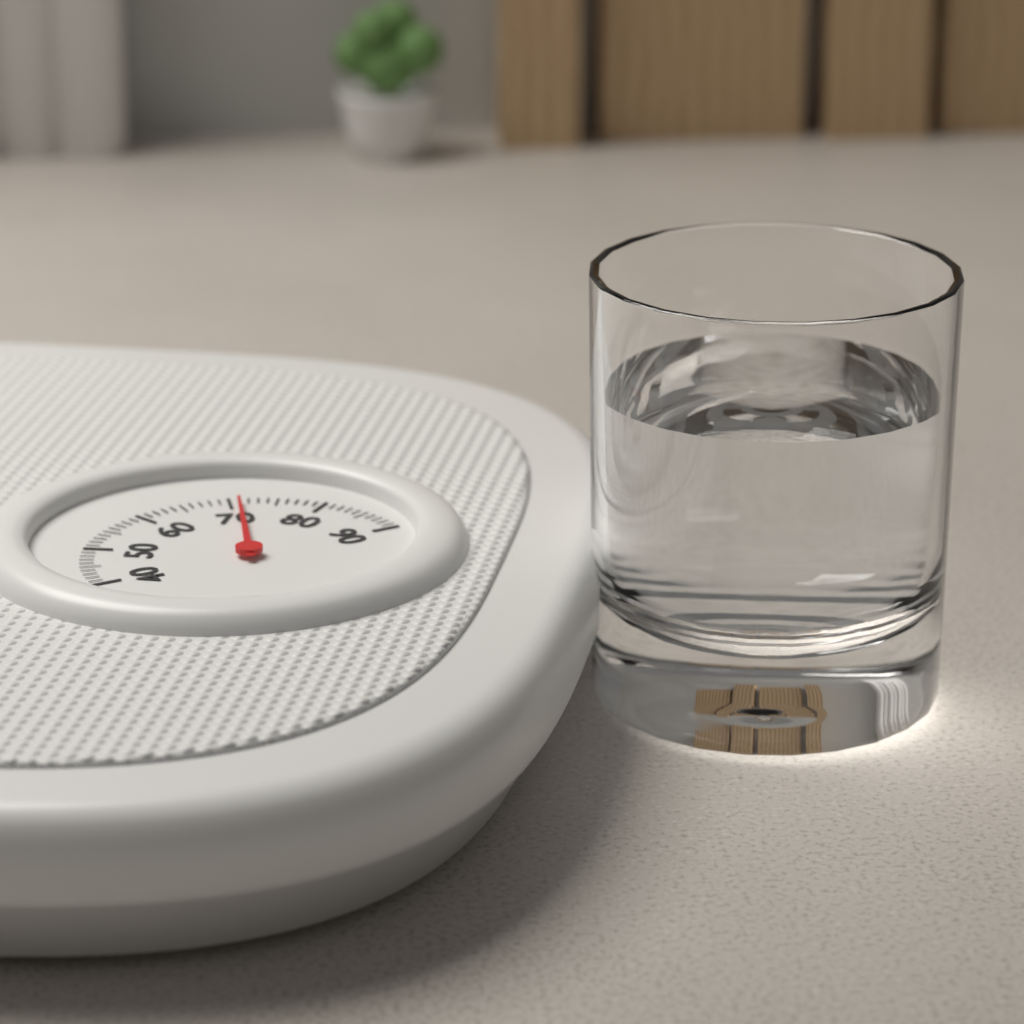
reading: 71 (no unit)
